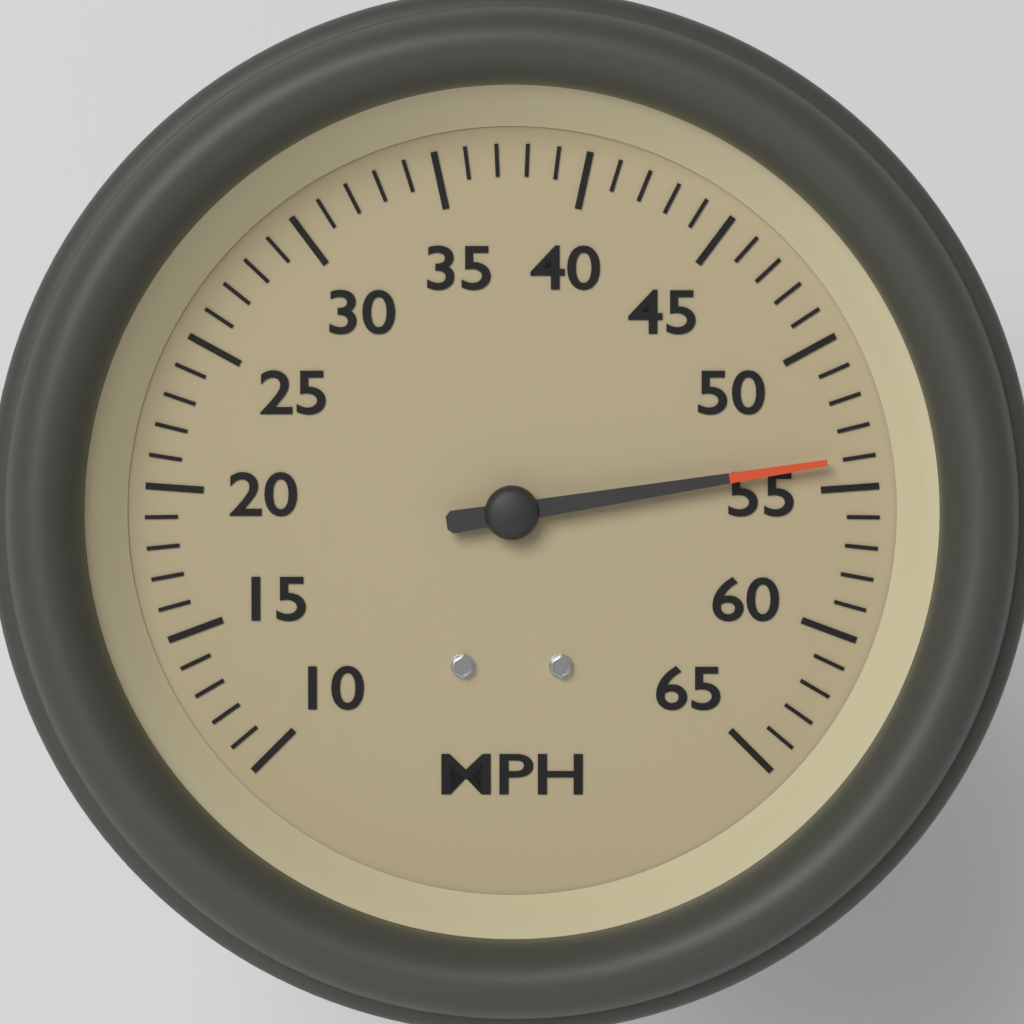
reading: 54 MPH
